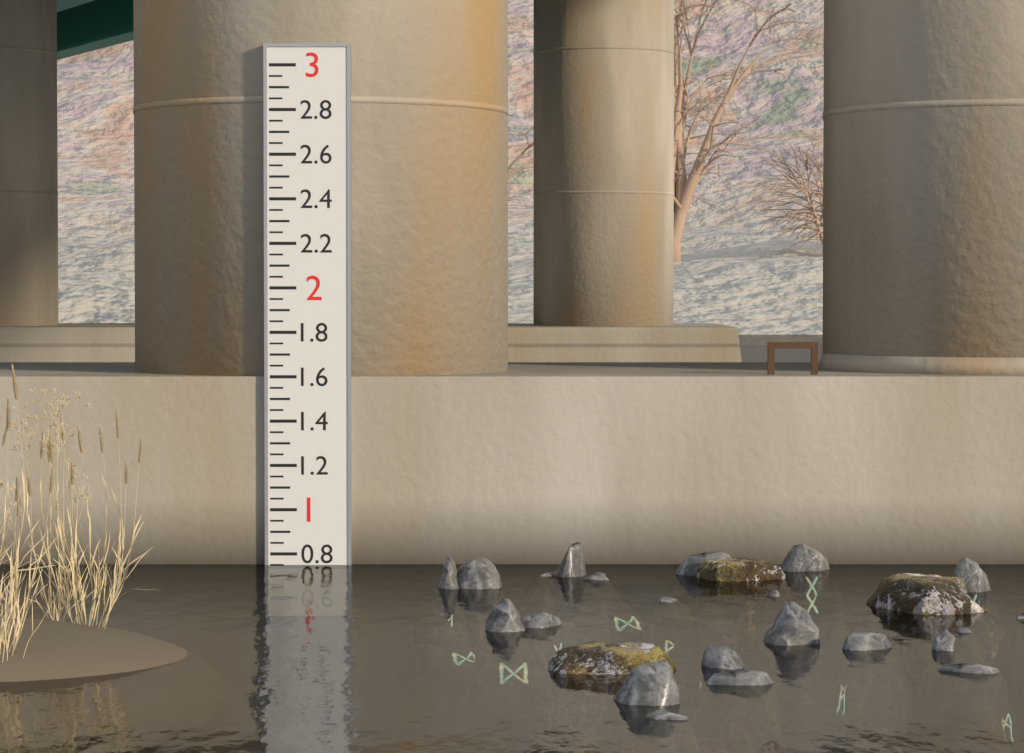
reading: 0.75 (no unit)
